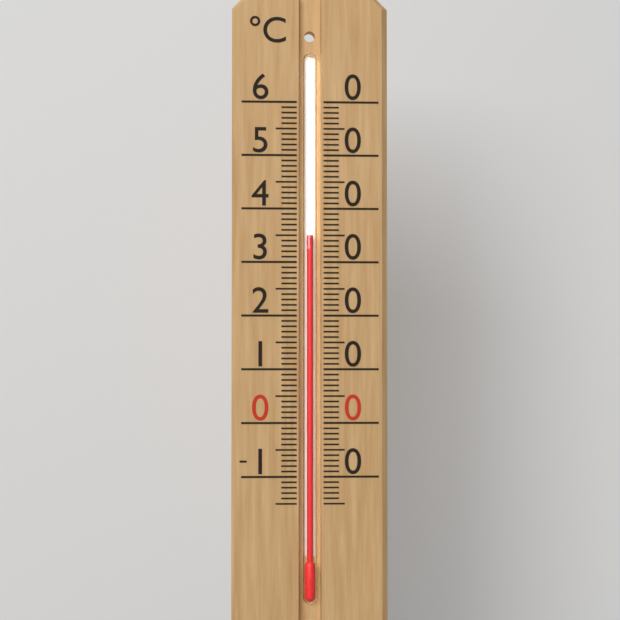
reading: 35 °C
